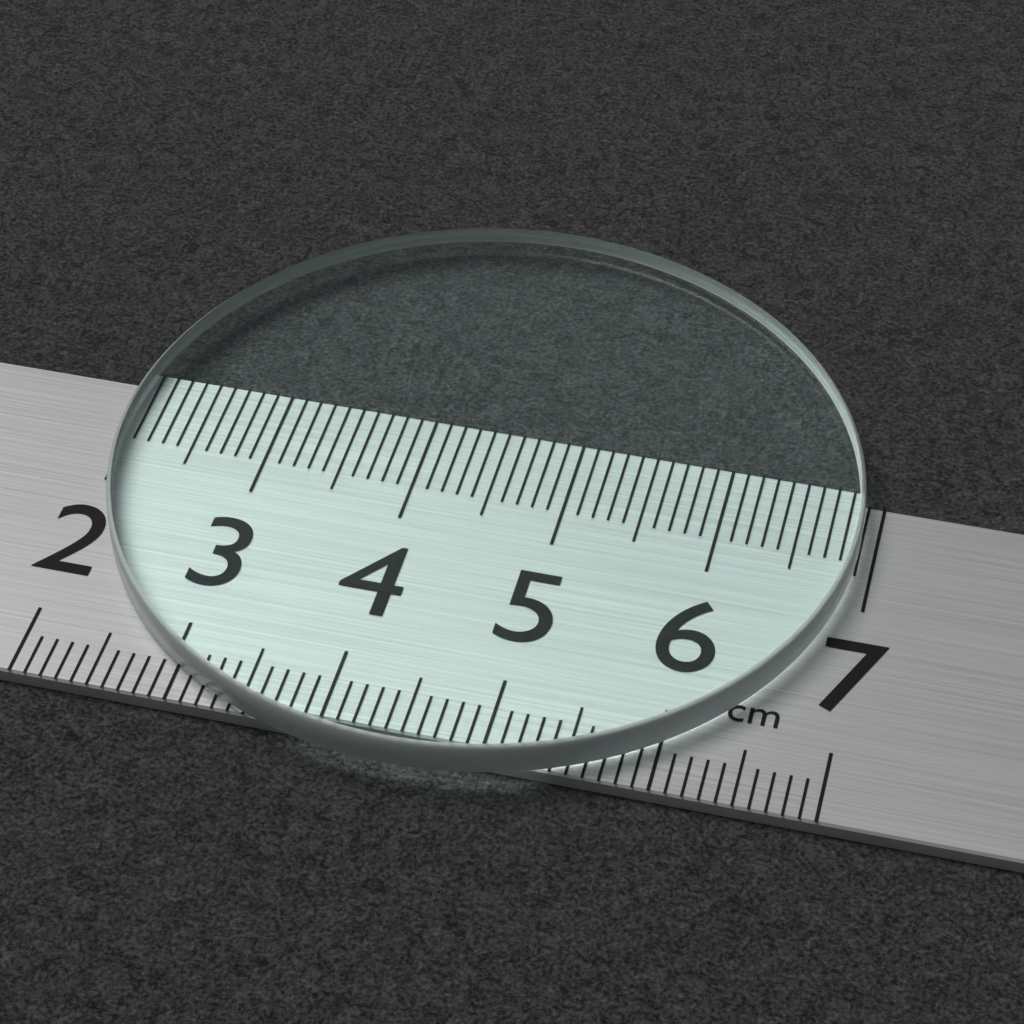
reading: 6.9 cm
